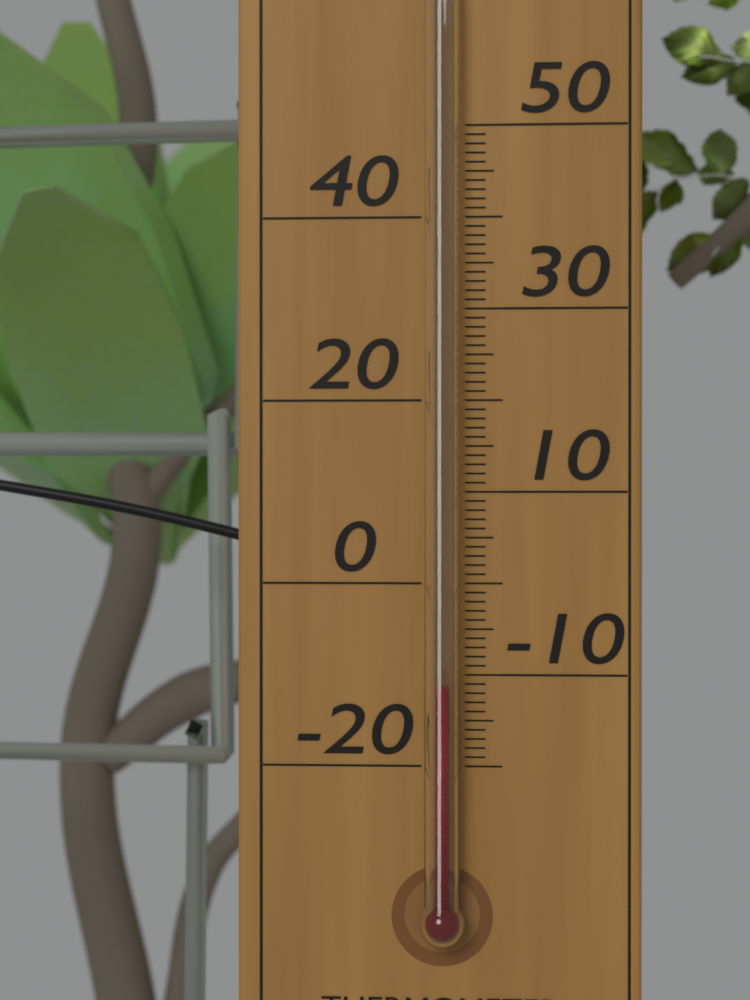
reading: -11 °C
